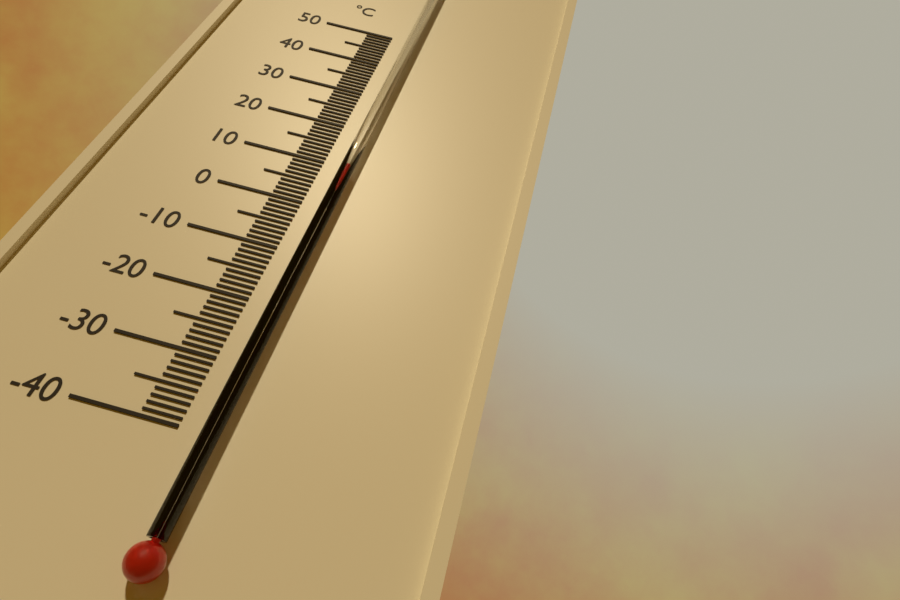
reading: 9 °C
